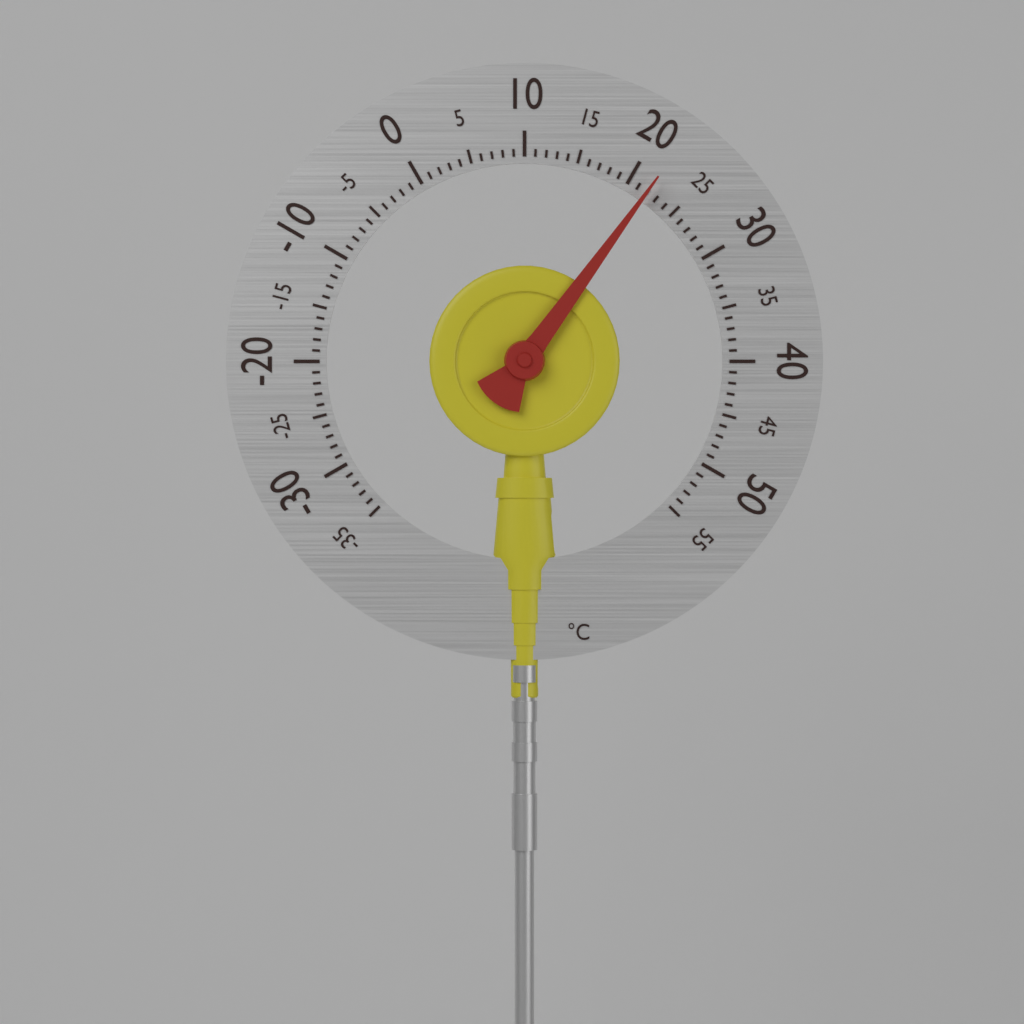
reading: 22 °C
